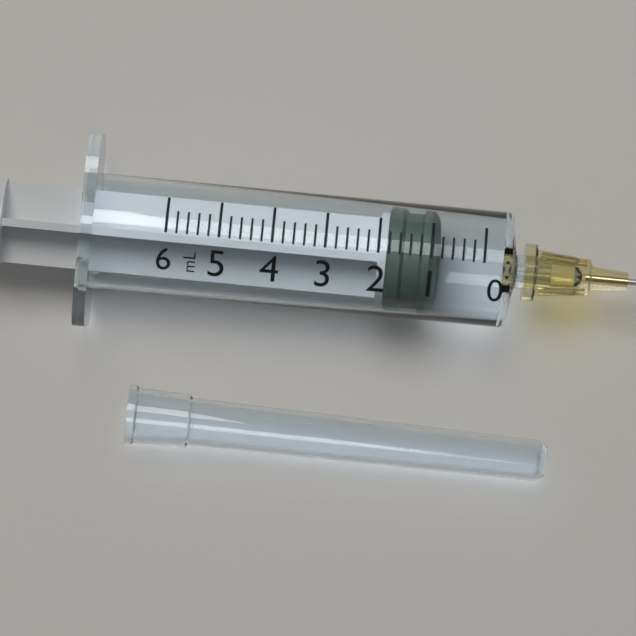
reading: 1.0 ml
